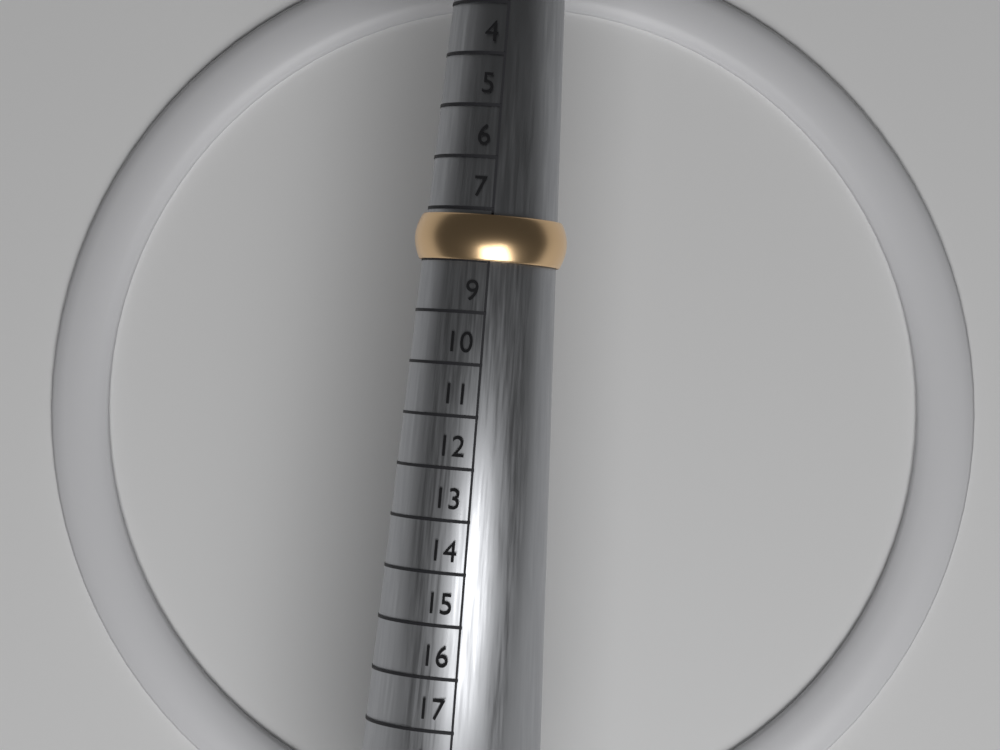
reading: 8 (no unit)
